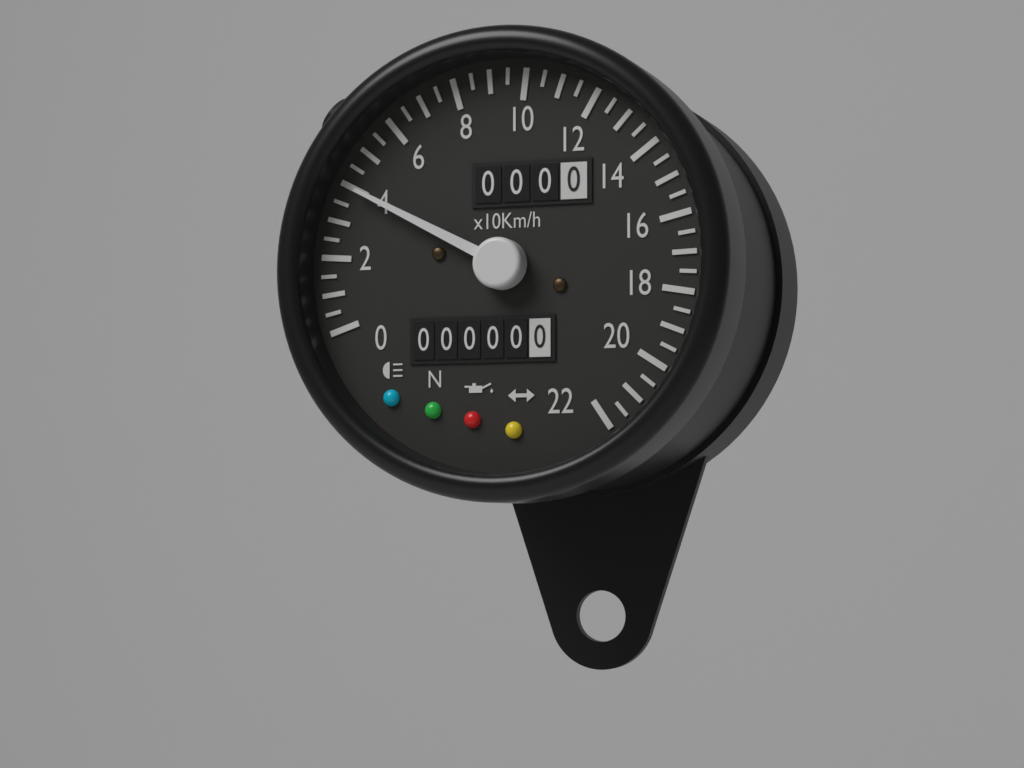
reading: 40 km/h
